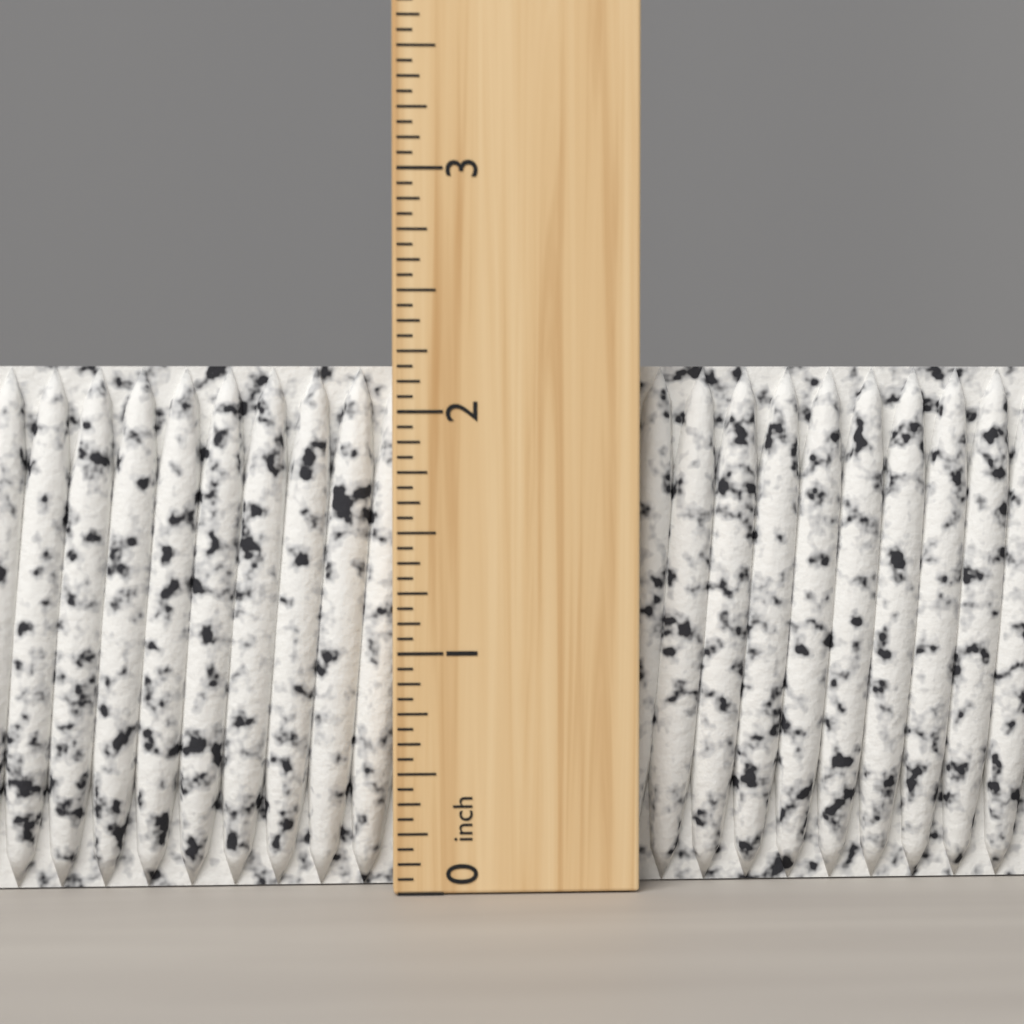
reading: 2.1875 inch
